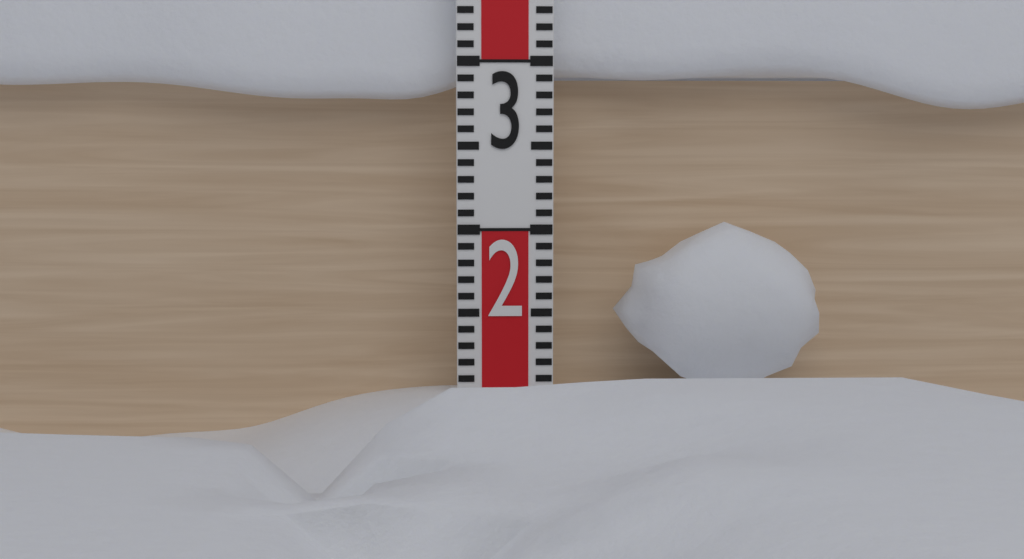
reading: 1.0 (no unit)
